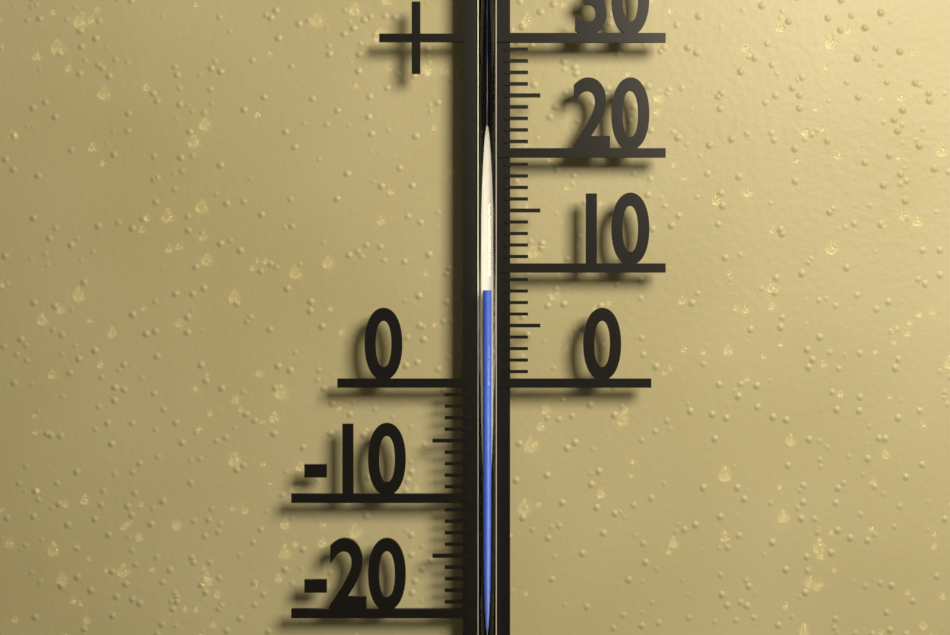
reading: 8 (no unit)
